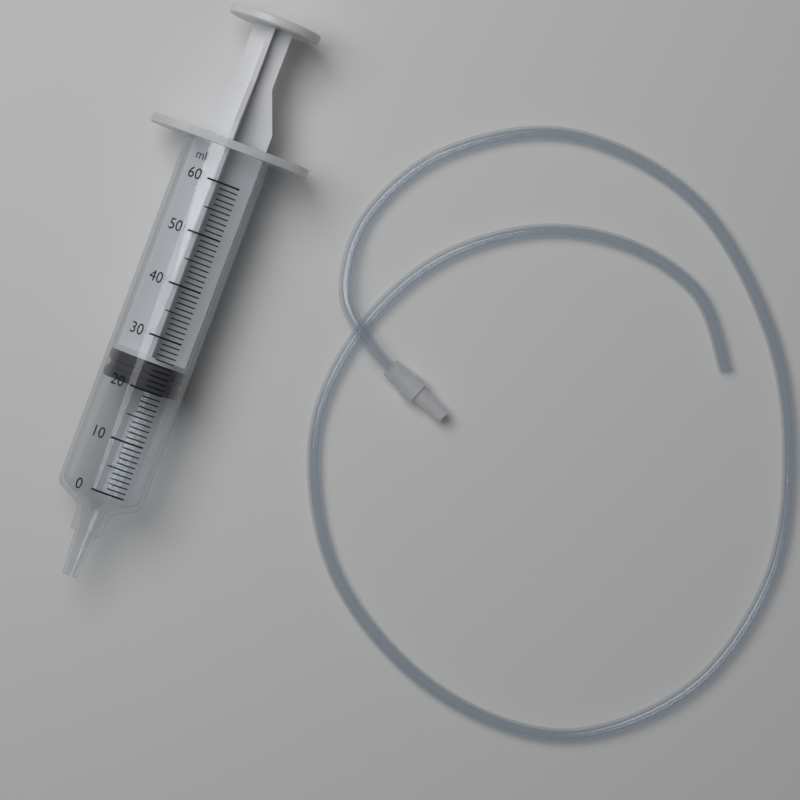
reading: 20 ml
